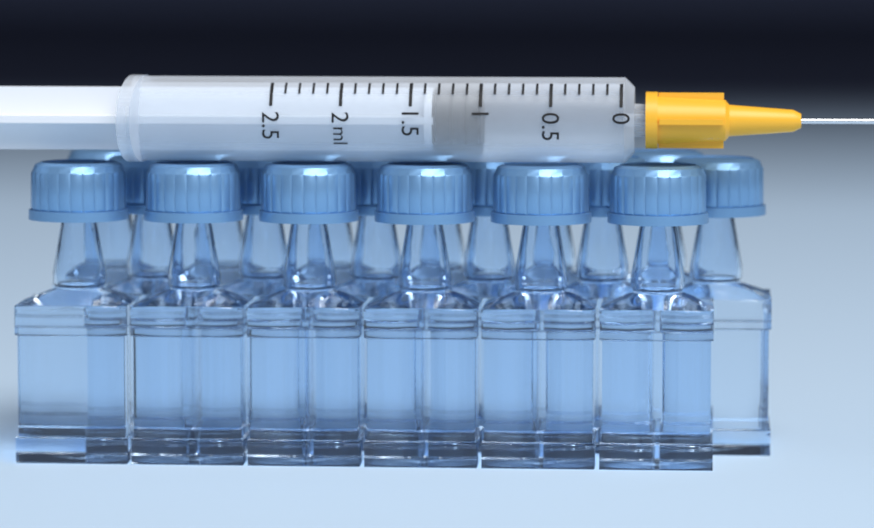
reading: 1.0 ml
